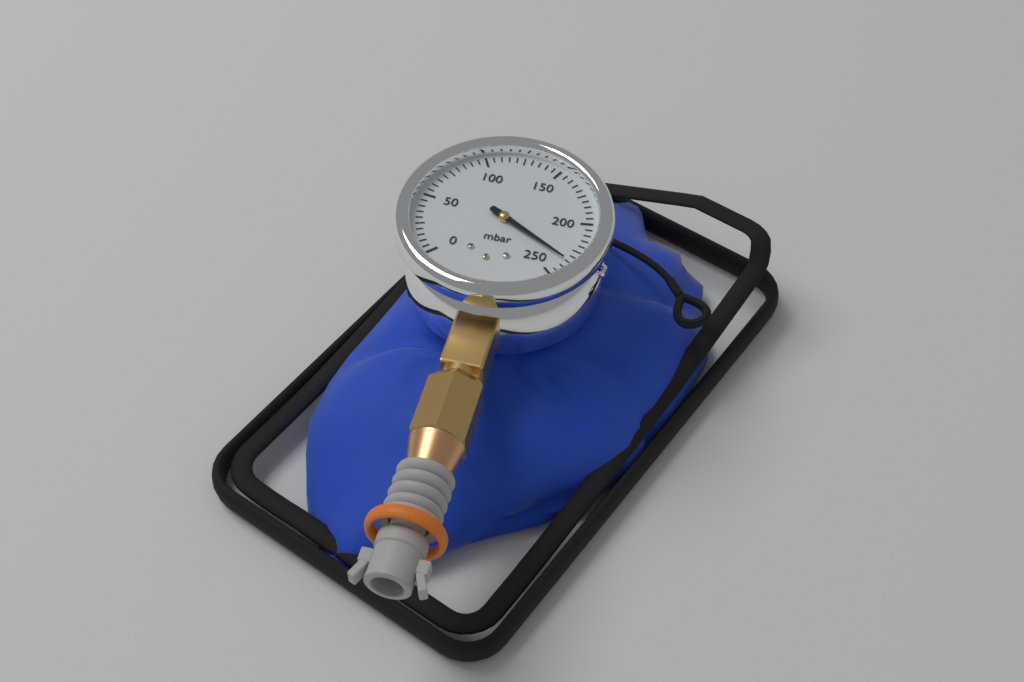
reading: 235 mbar
